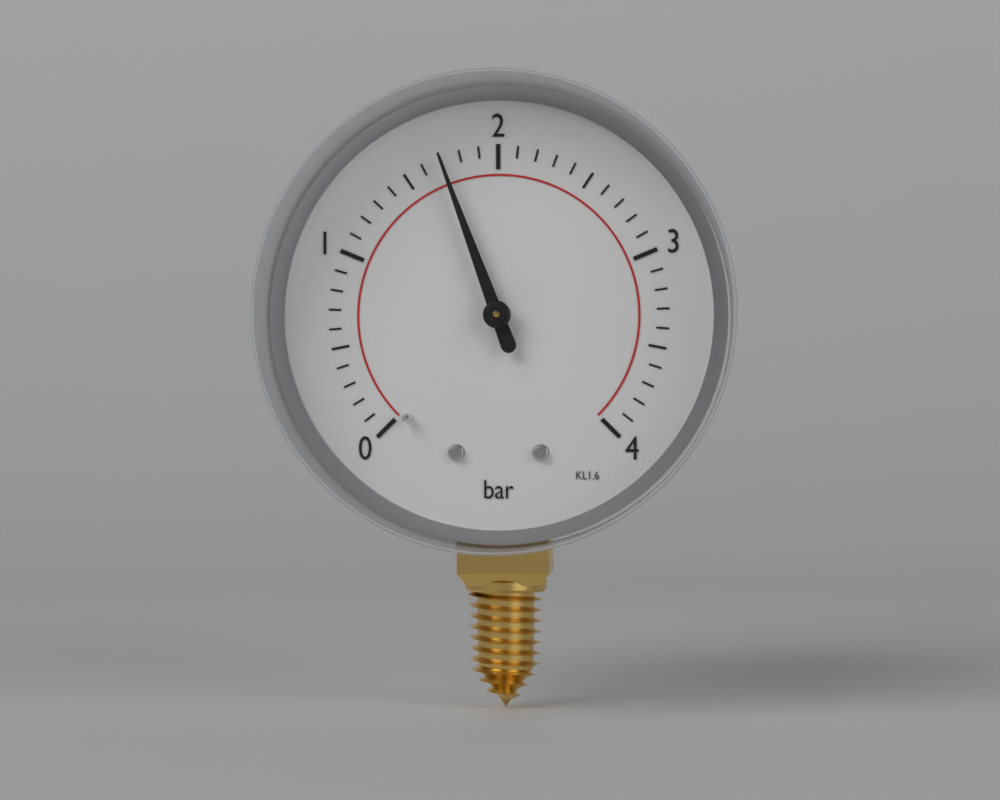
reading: 1.7 bar
